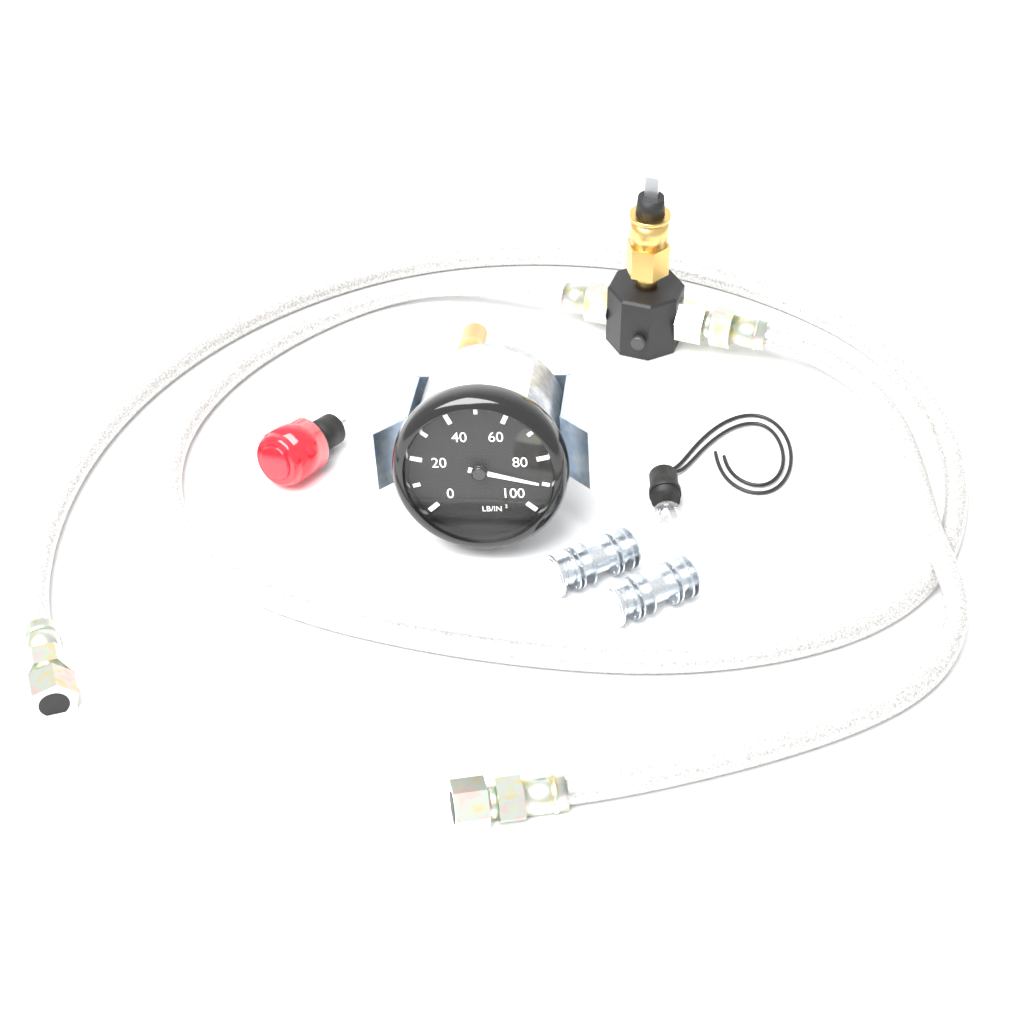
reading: 90 lb/in²
